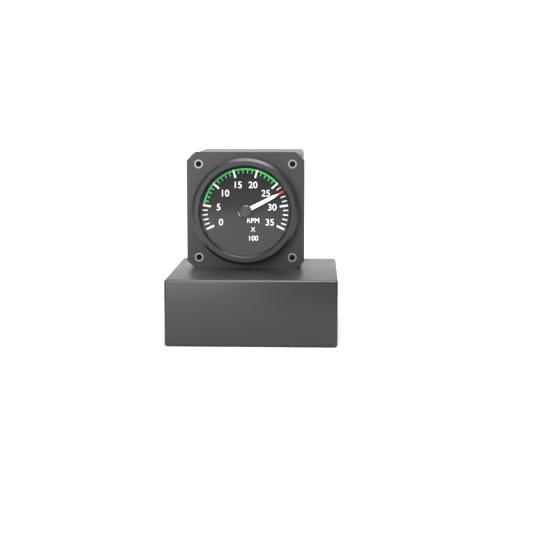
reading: 2700 RPM
